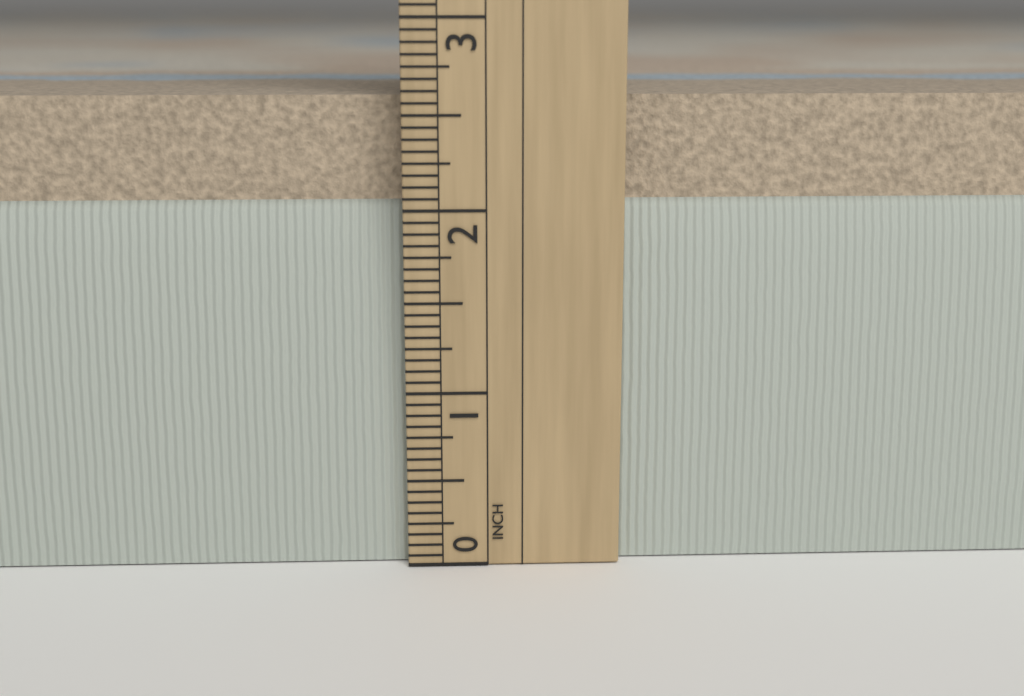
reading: 2.6250 in
